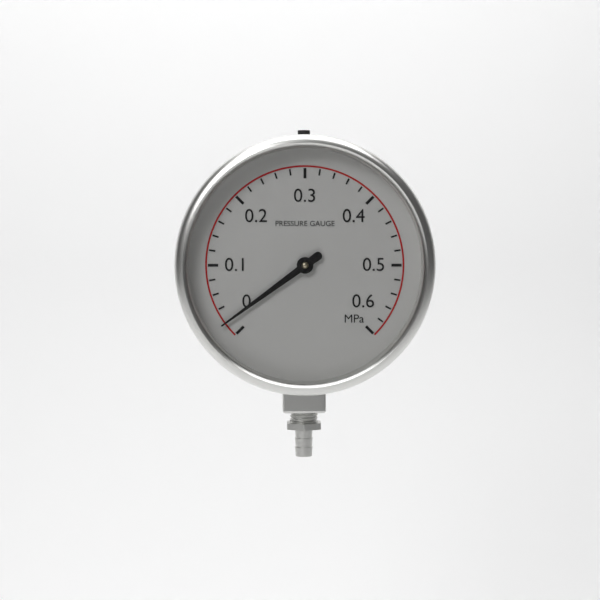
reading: 0.02 MPa
